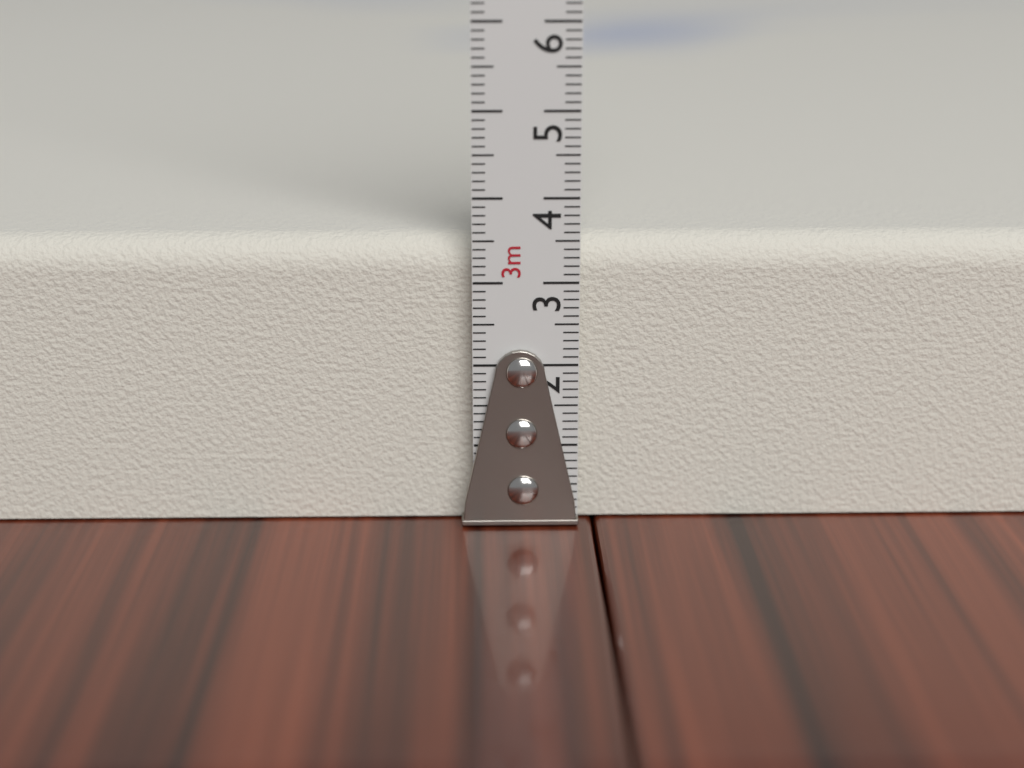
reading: 3.5 cm
